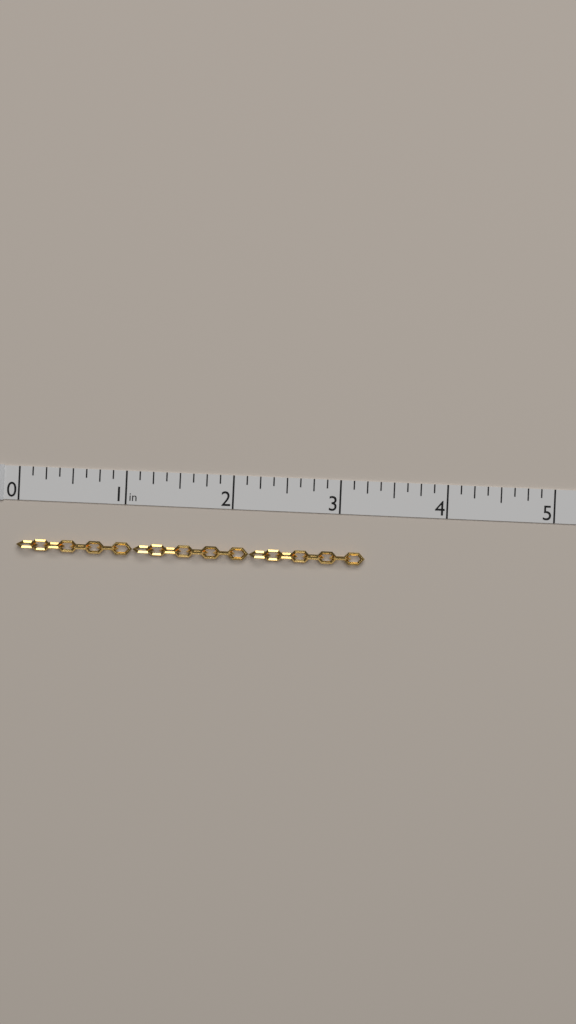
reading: 3.250 in
